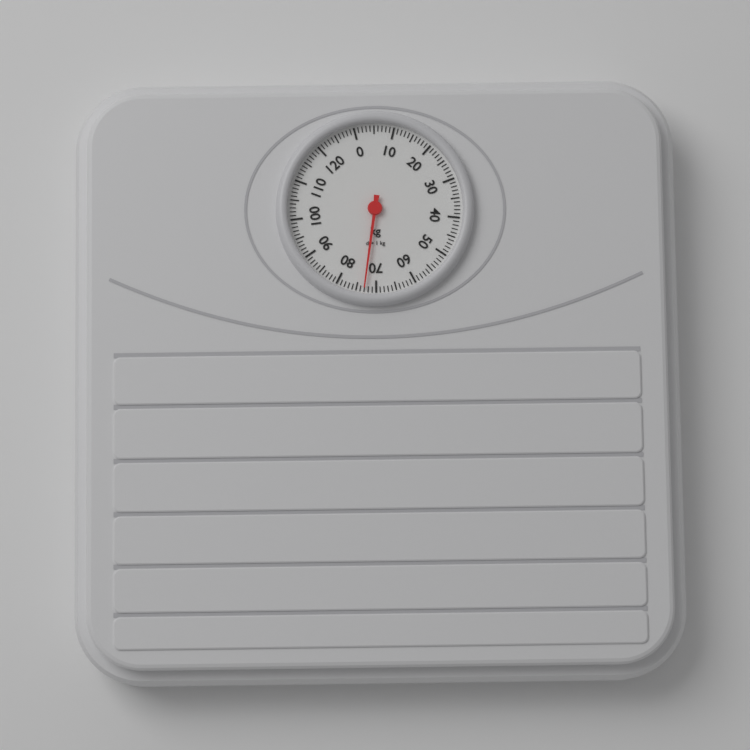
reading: 73 kg
